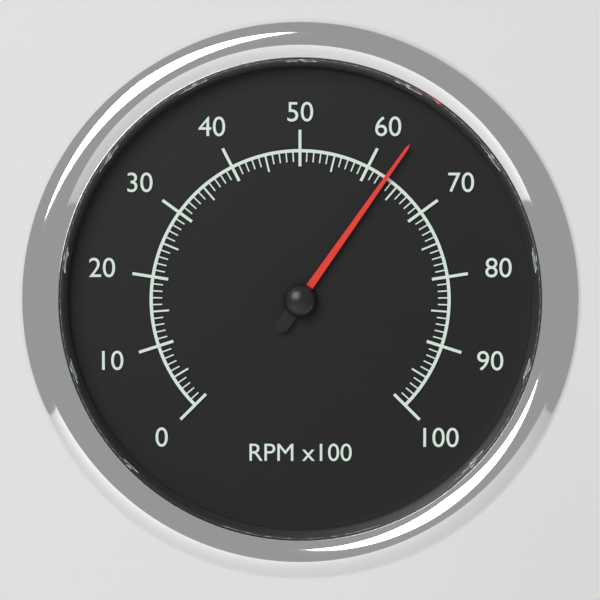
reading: 63 RPM x100
